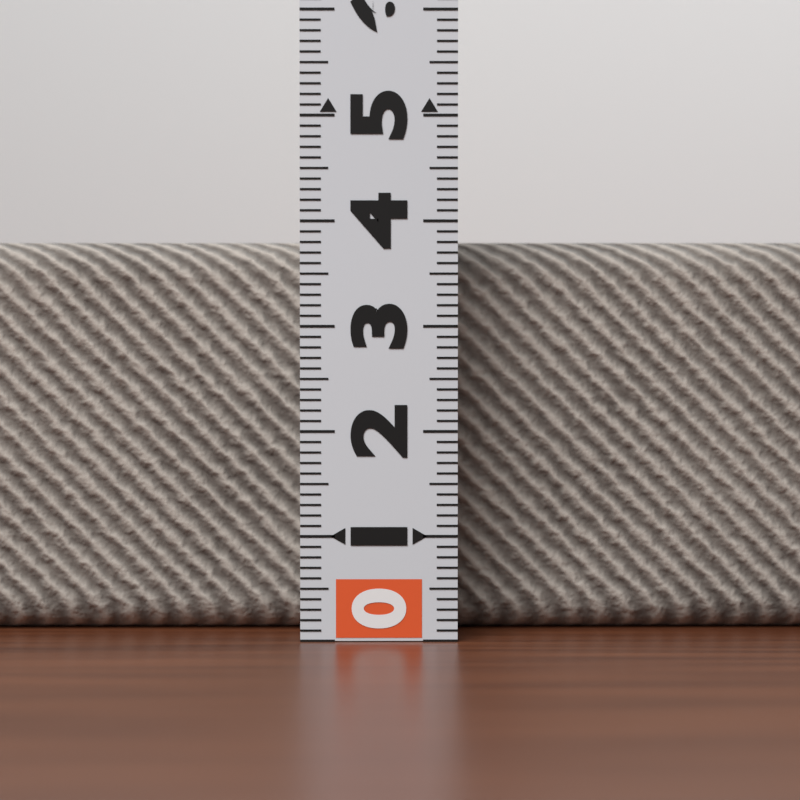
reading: 3.8 (no unit)
